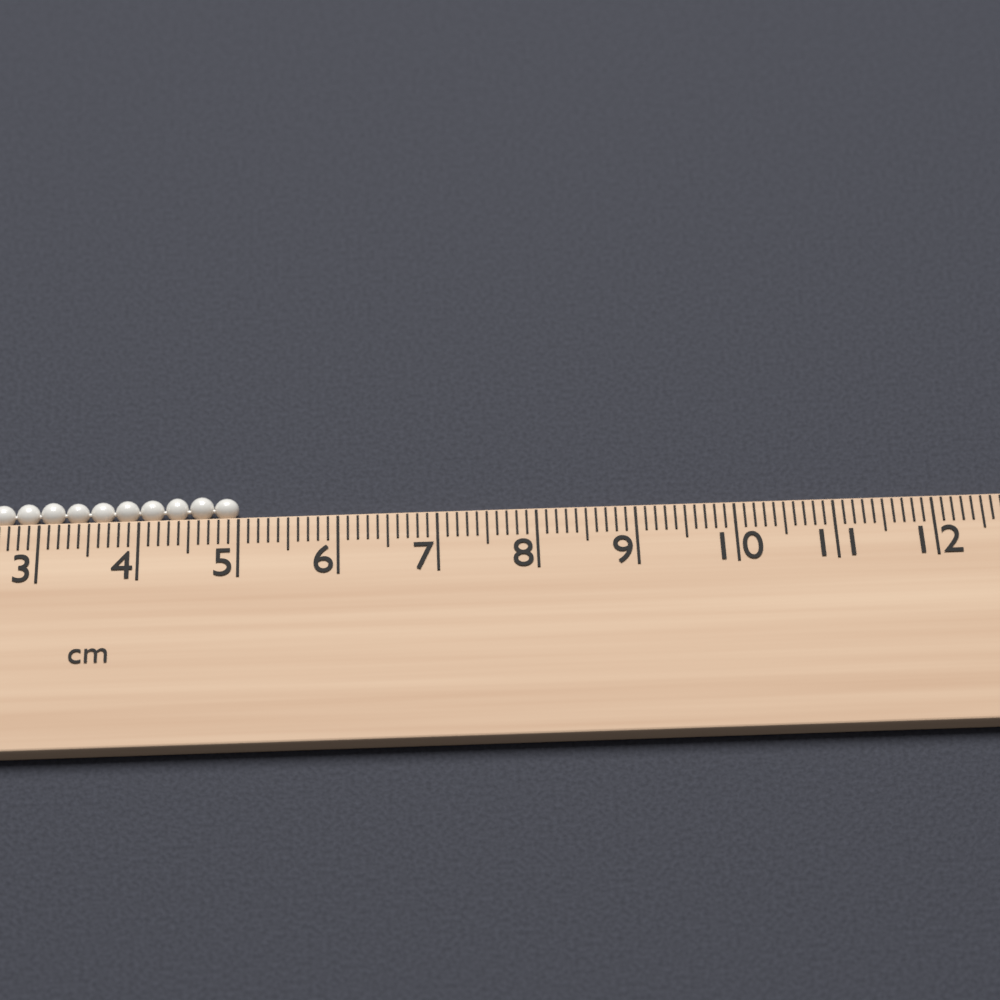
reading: 5.0 cm
